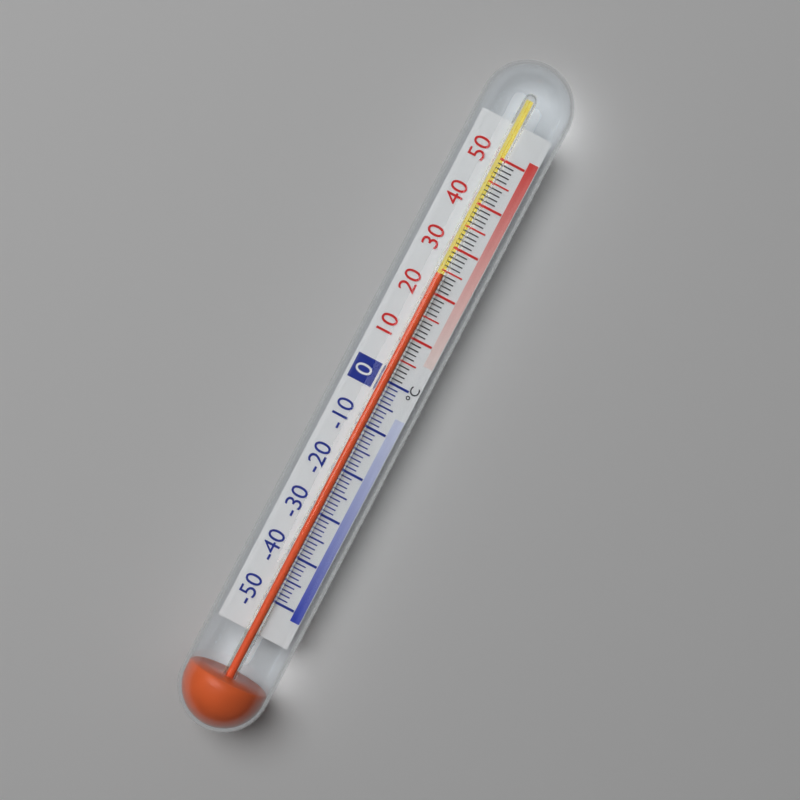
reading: 24 °C
